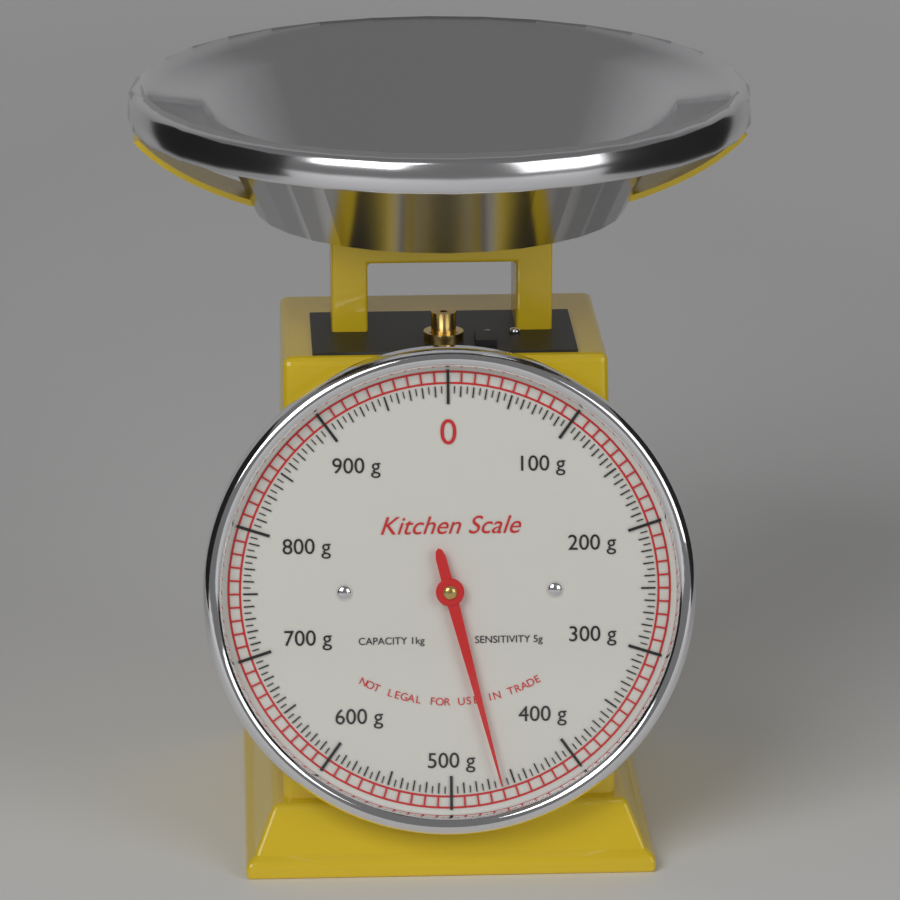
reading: 460 g
